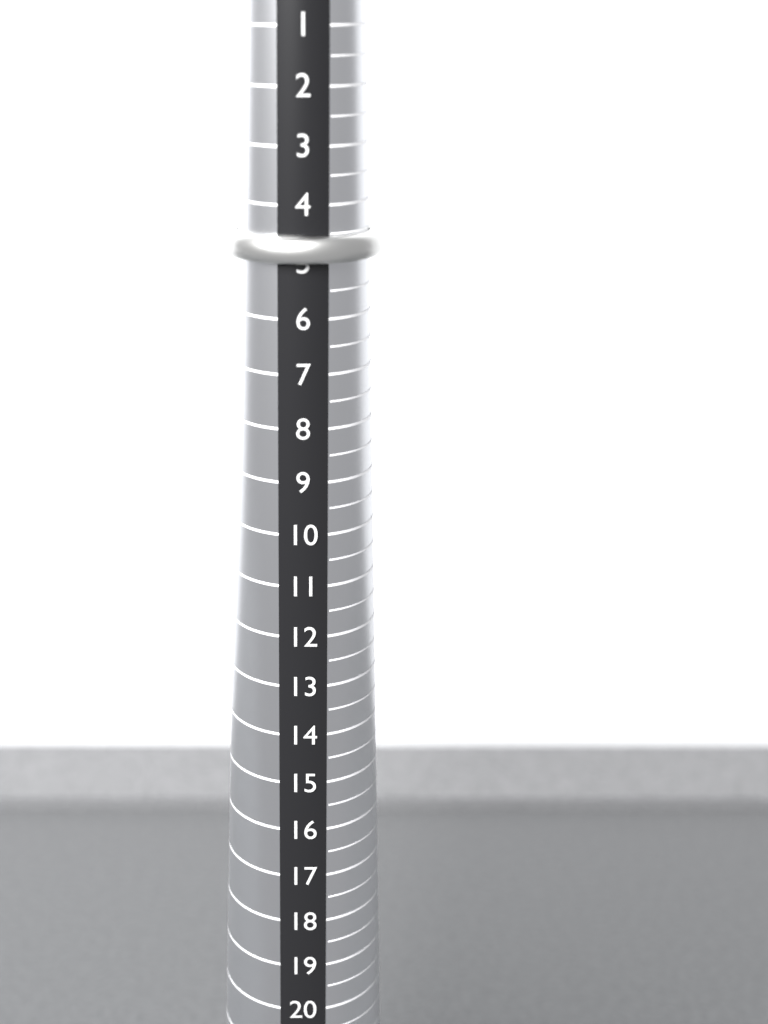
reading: 5.0 (no unit)
